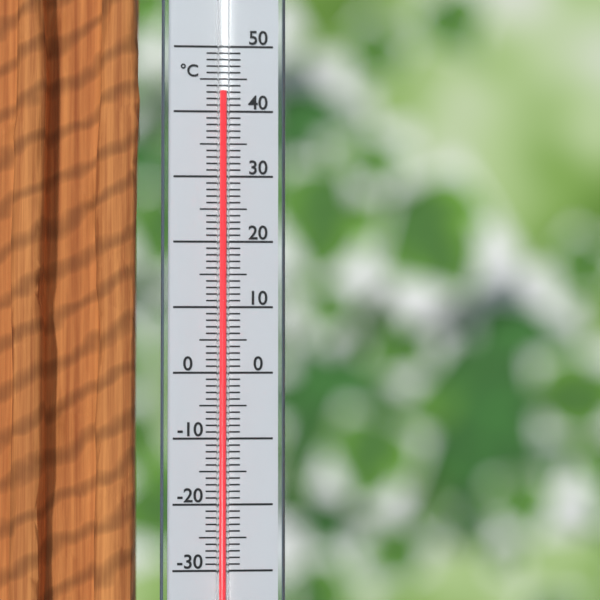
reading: 43 °C
